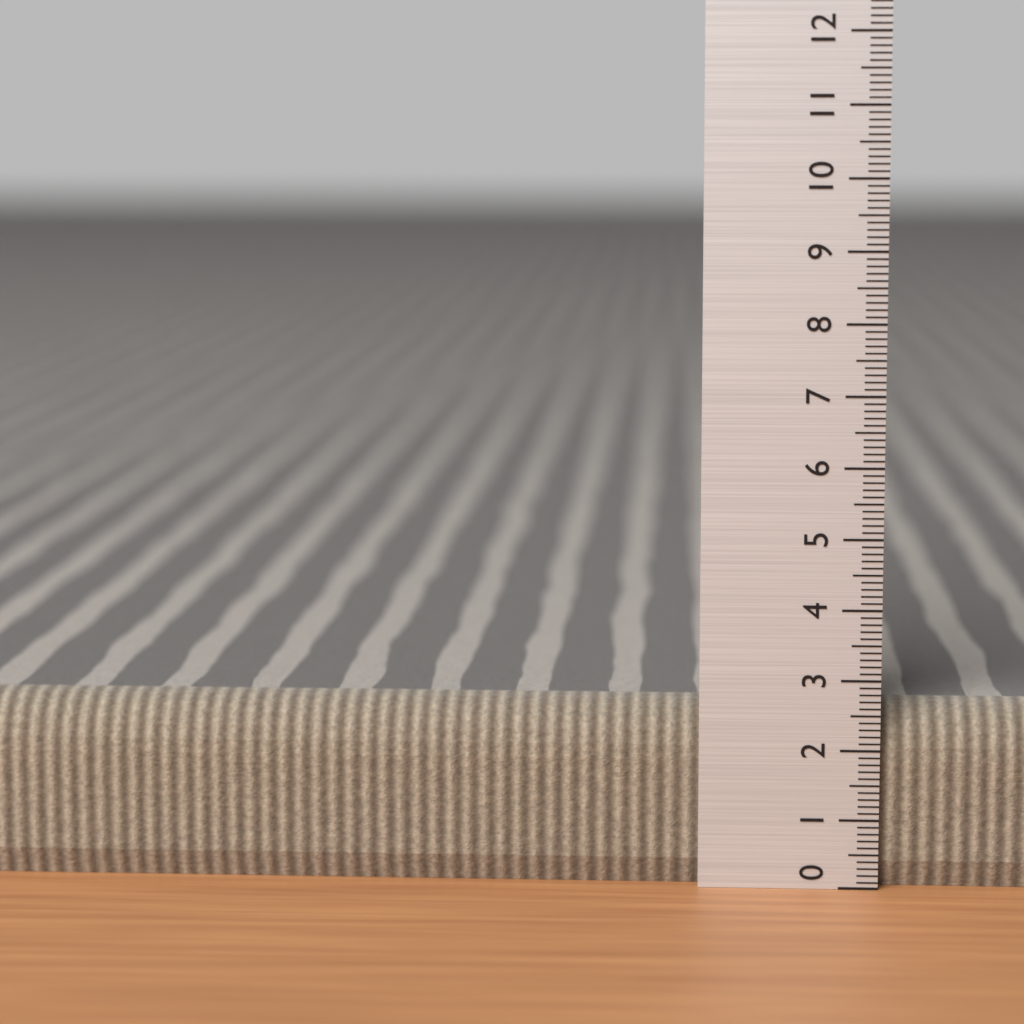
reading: 2.6 (no unit)
